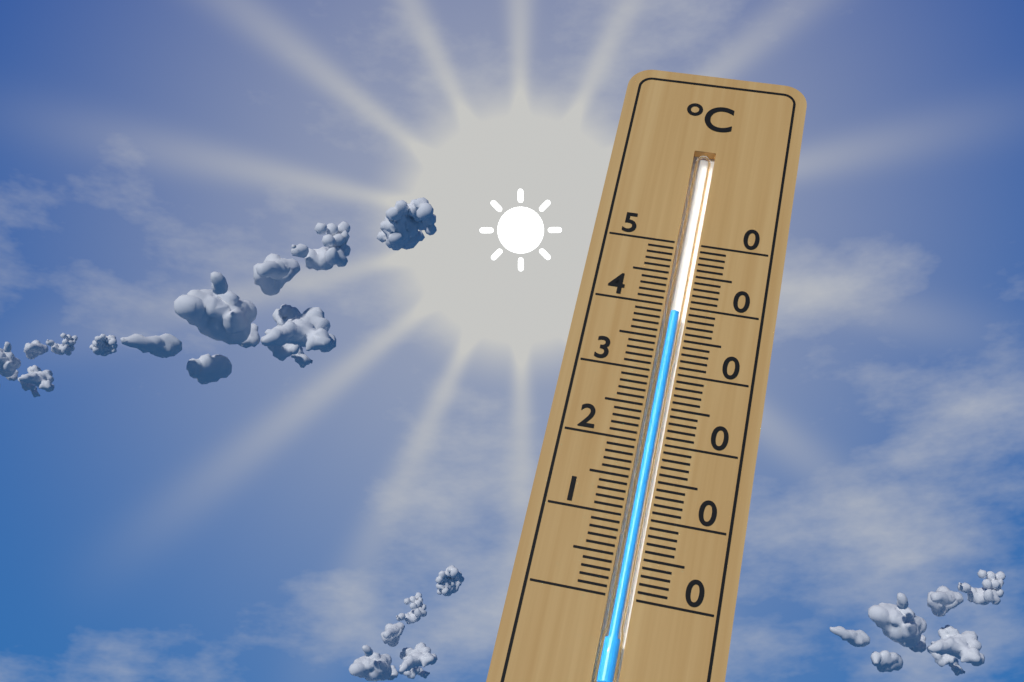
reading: 39 °C
